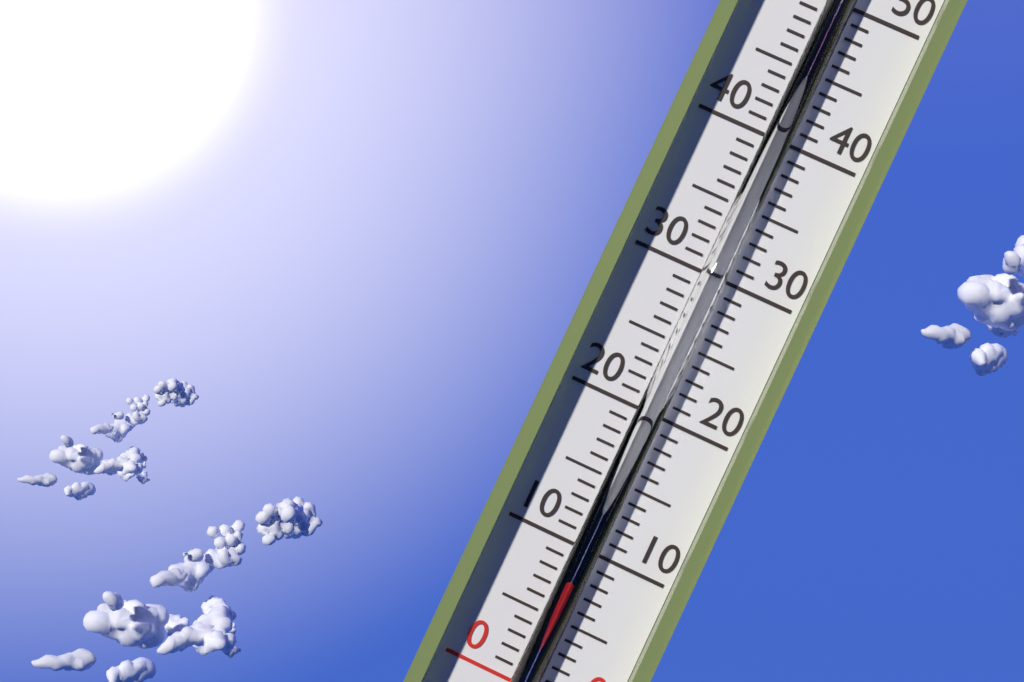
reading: 8 °C
